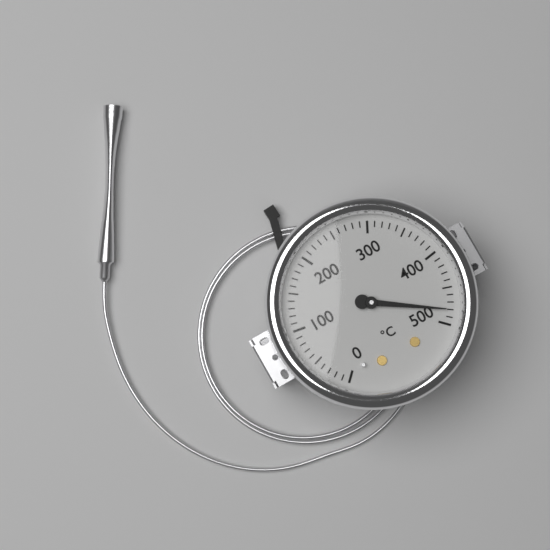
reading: 480 °C
